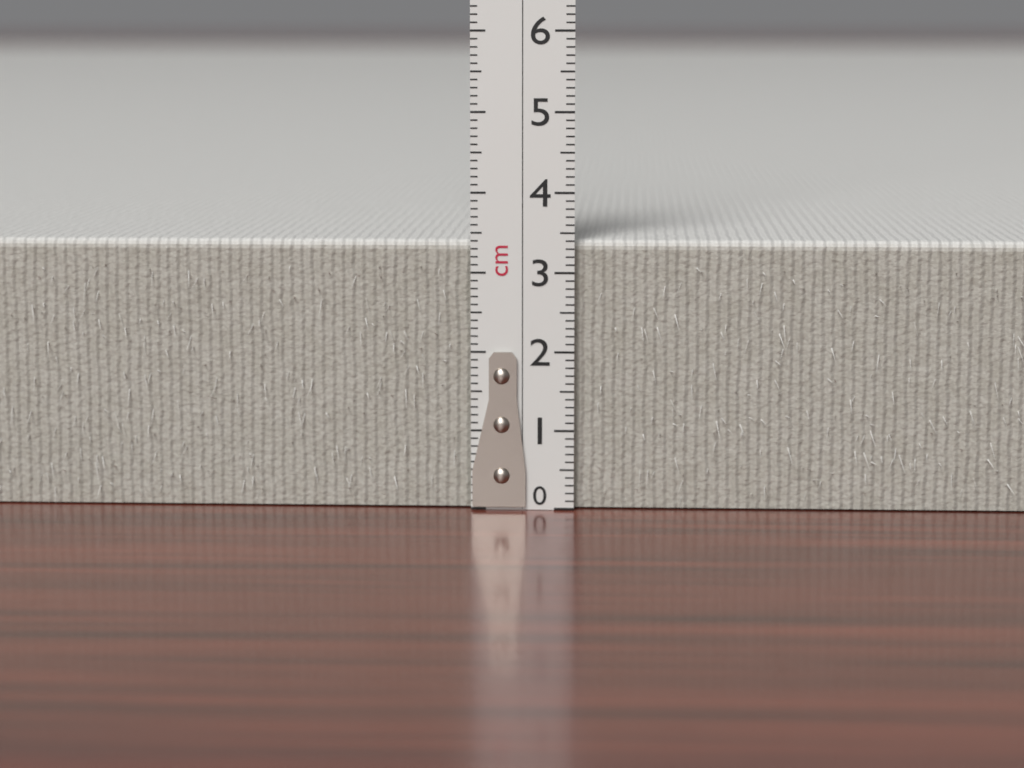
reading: 3.4 cm
